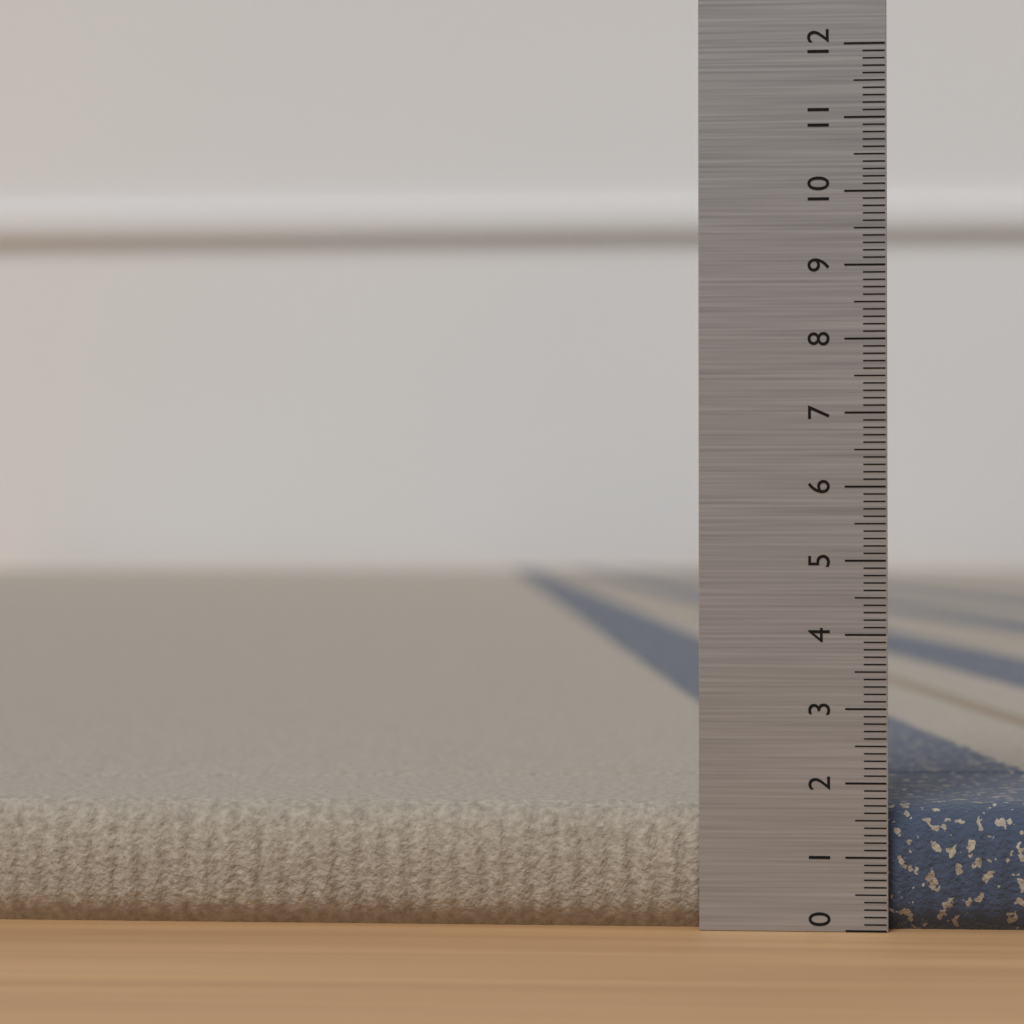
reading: 1.7 (no unit)
